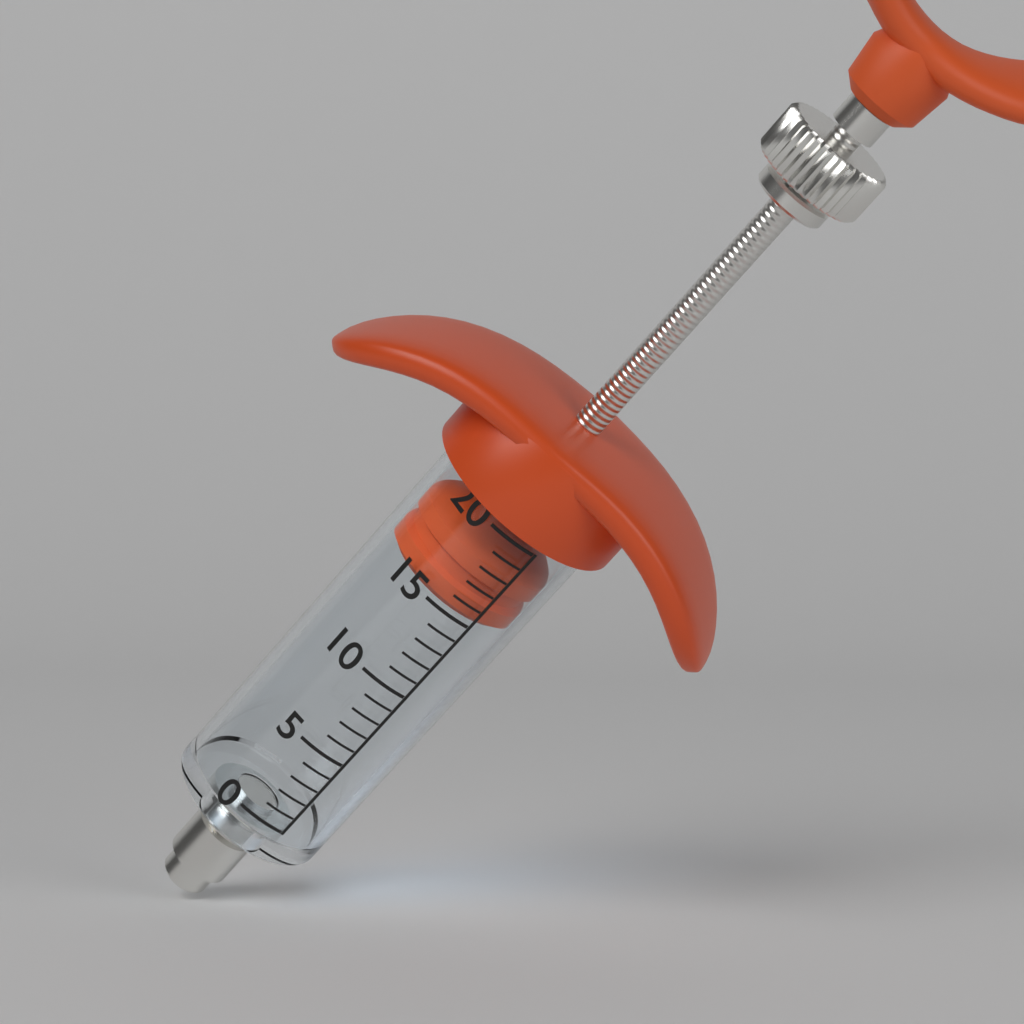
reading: 15 (no unit)
